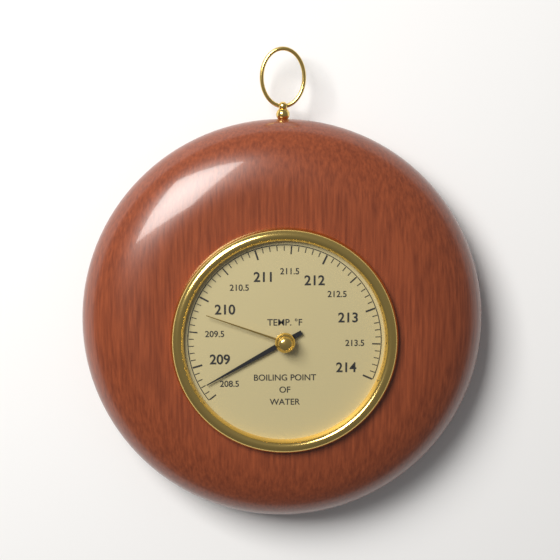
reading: 208.7 °F
